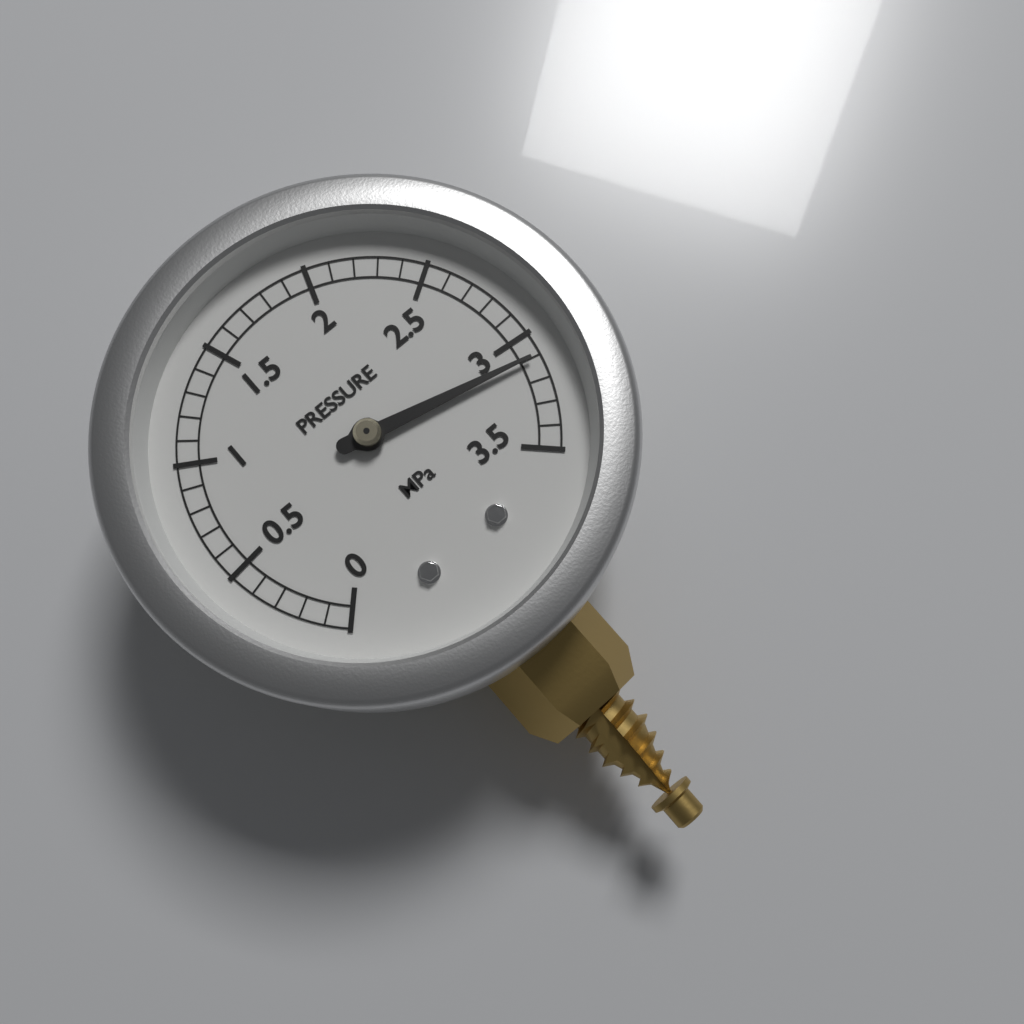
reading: 3.1 MPa
